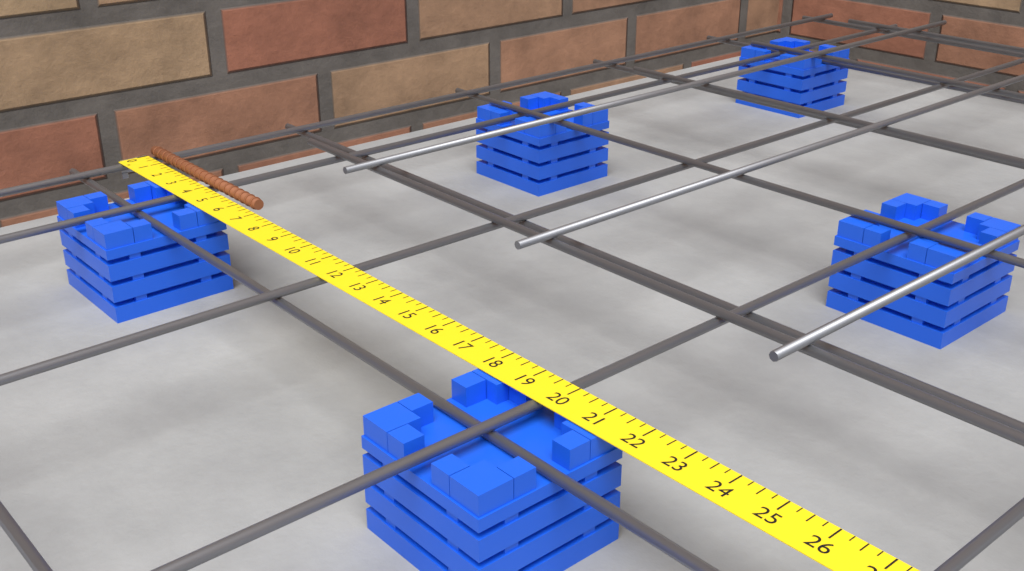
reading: 6.75 in
